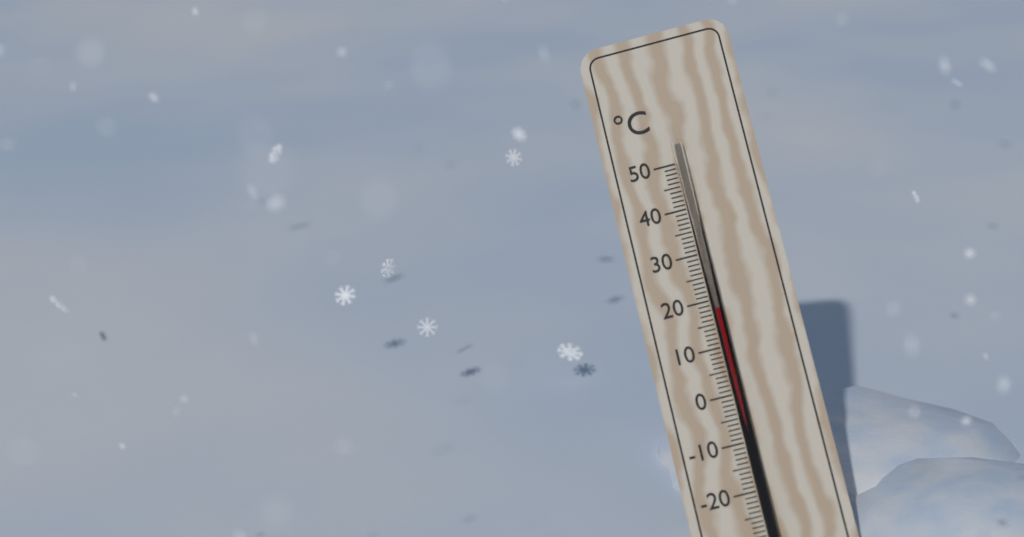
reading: 18 °C
